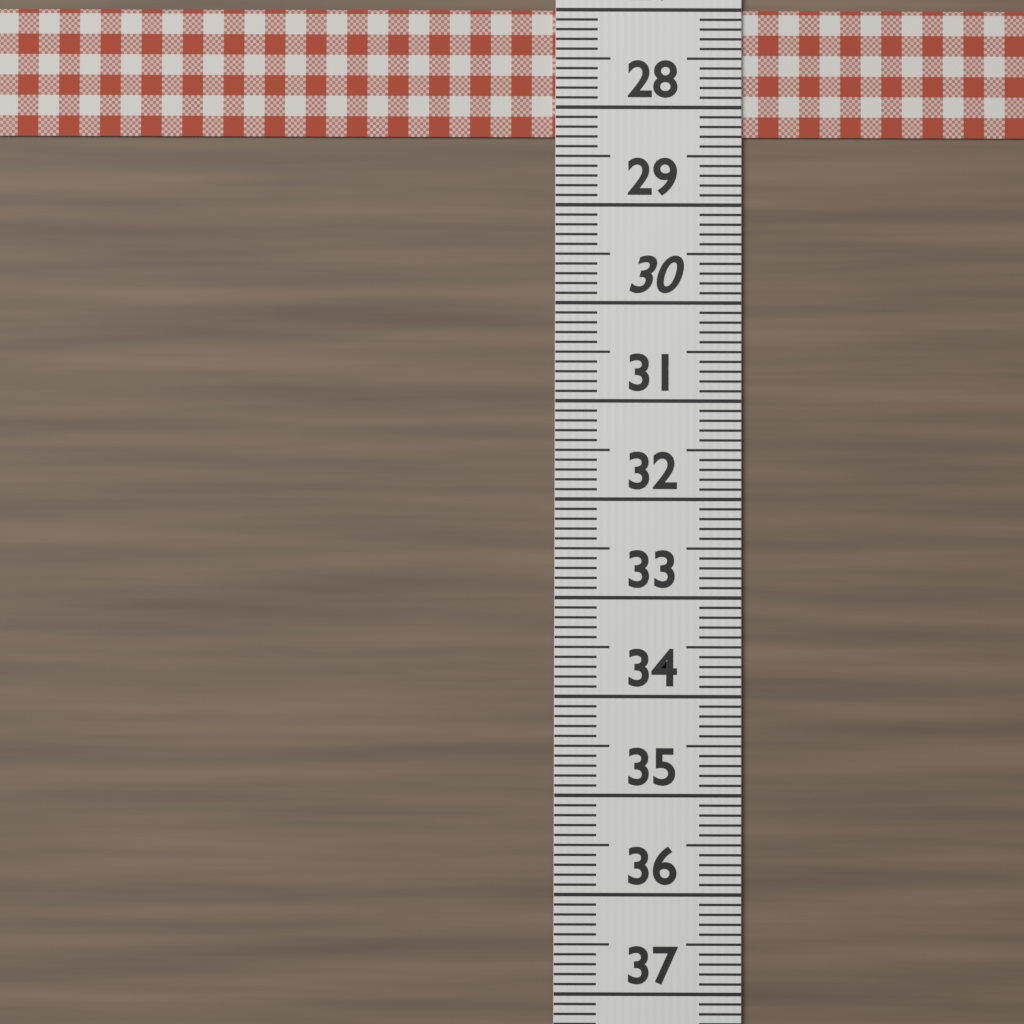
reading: 28.3 (no unit)
